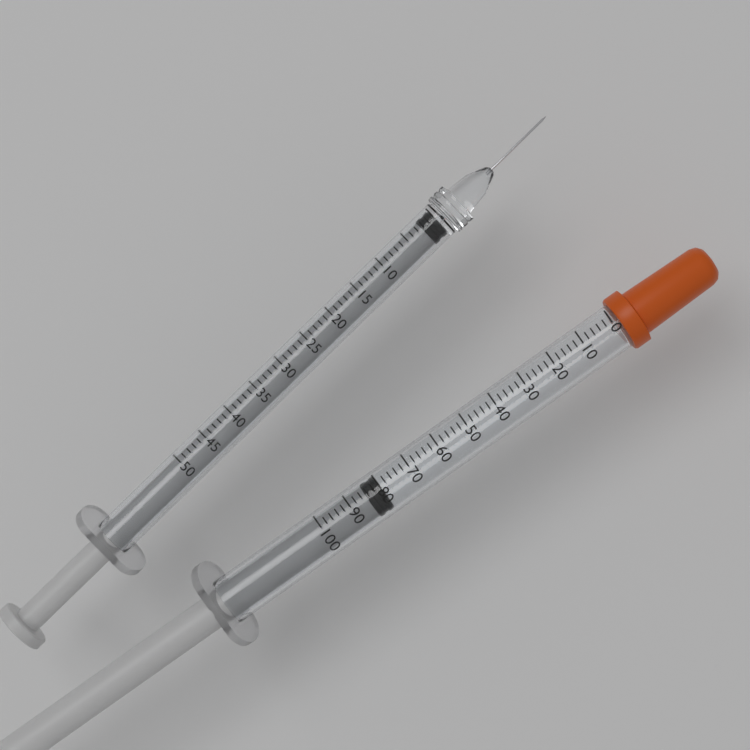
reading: 80 (no unit)
